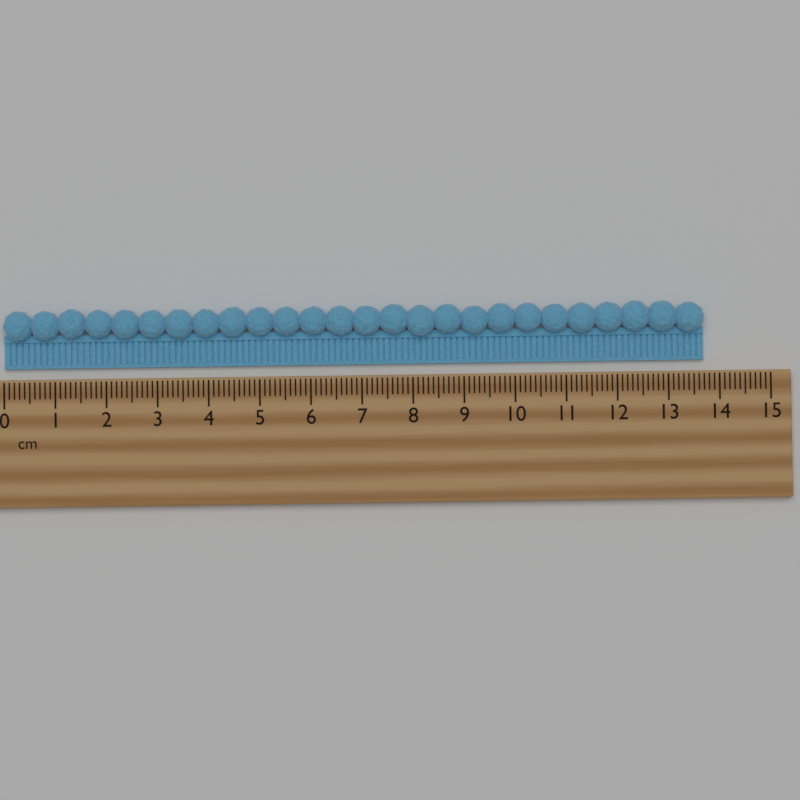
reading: 13.7 cm
